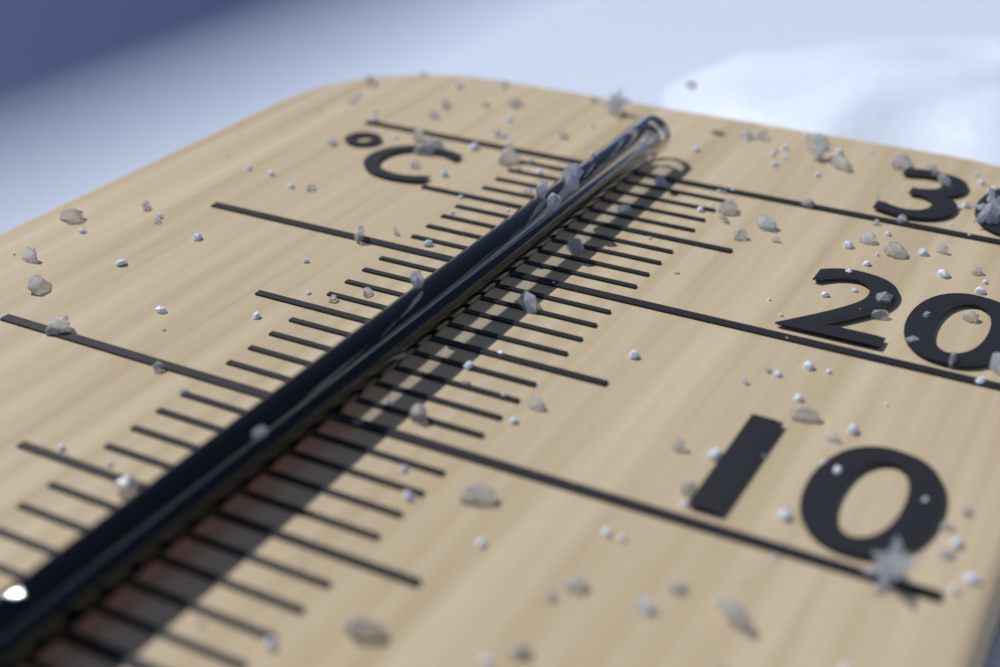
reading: 10 °C
